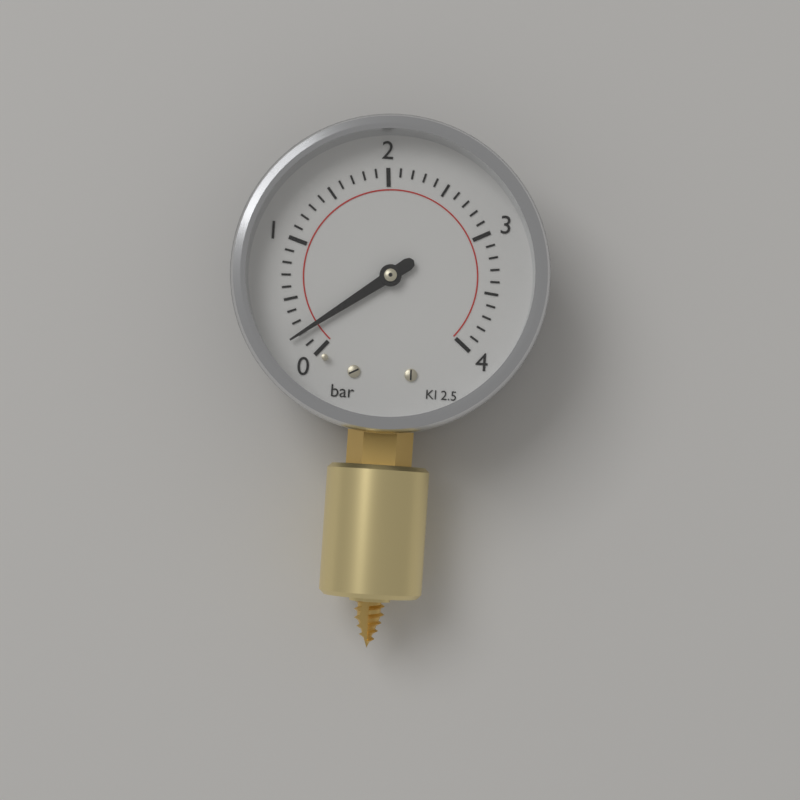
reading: 0.2 bar
